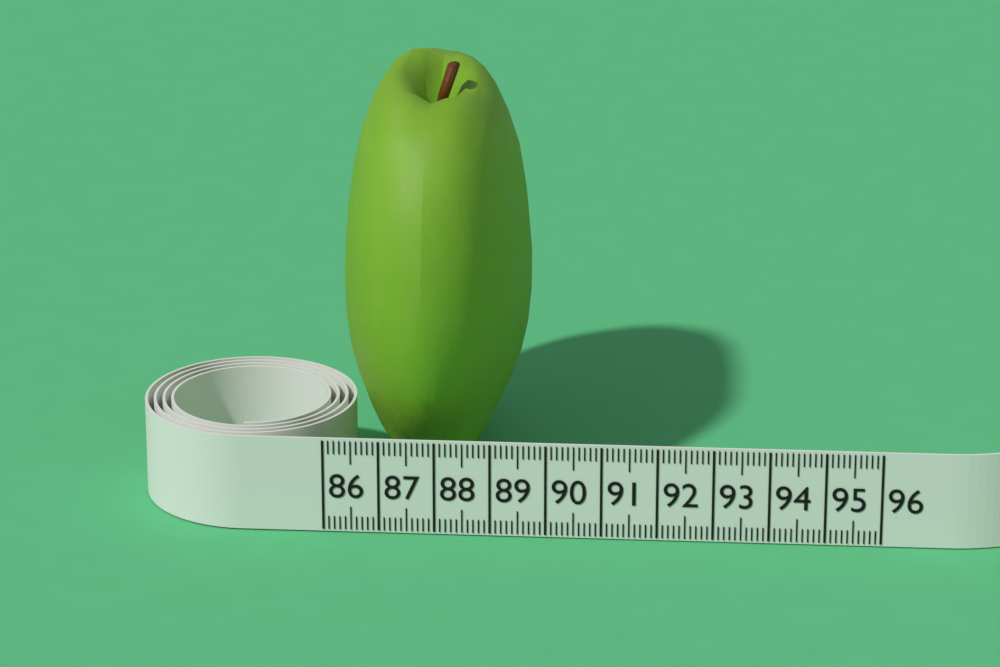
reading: 89.5 (no unit)
